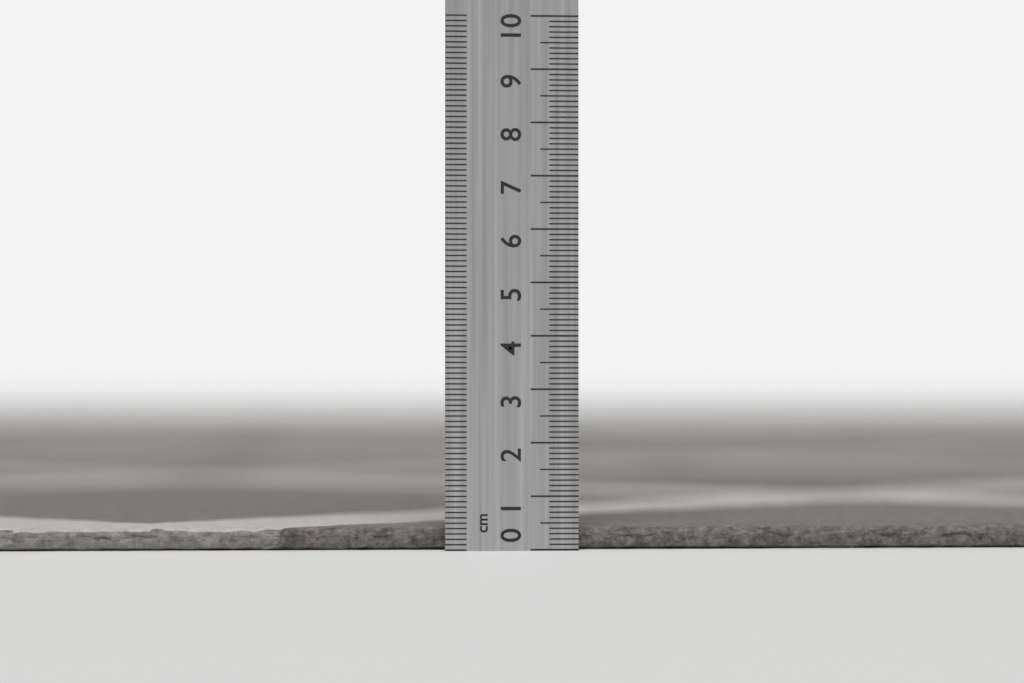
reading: 0.4 cm
